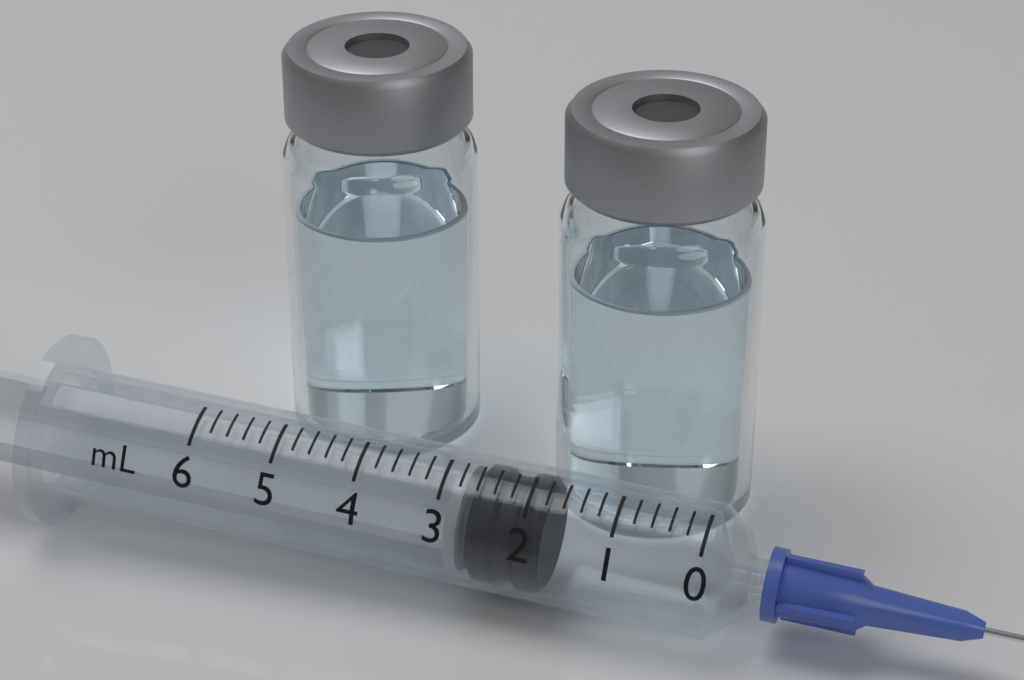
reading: 1.8 ml
